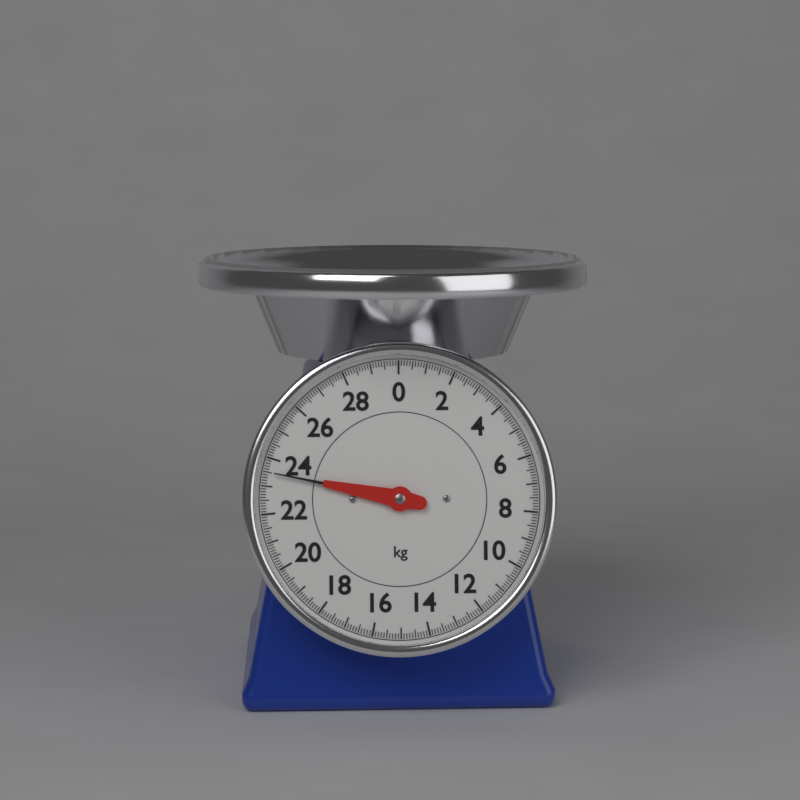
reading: 23.5 kg
